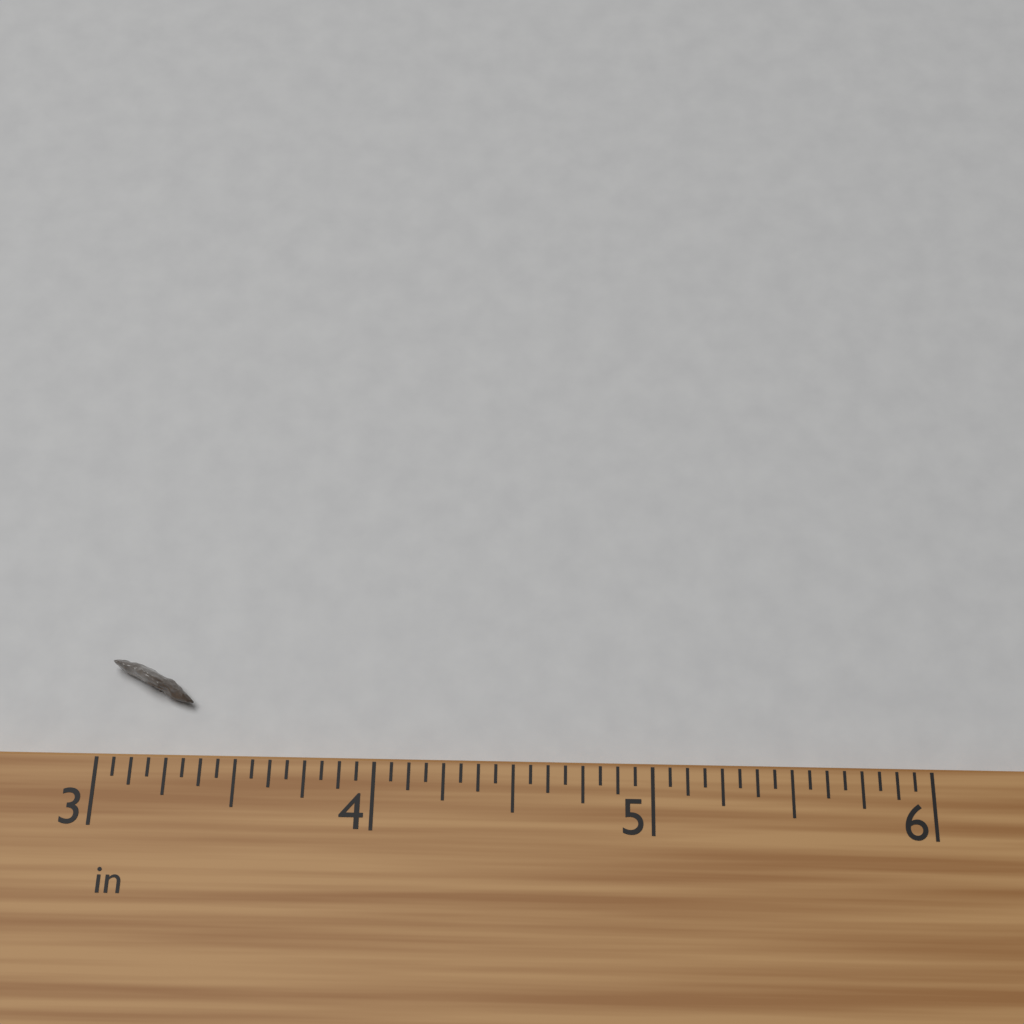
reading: 3.3125 in
